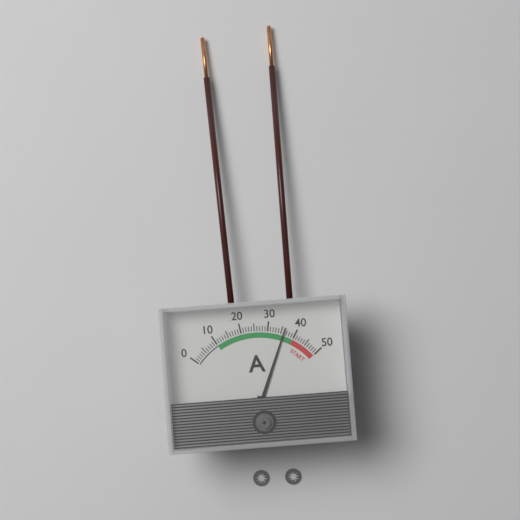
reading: 36 A
